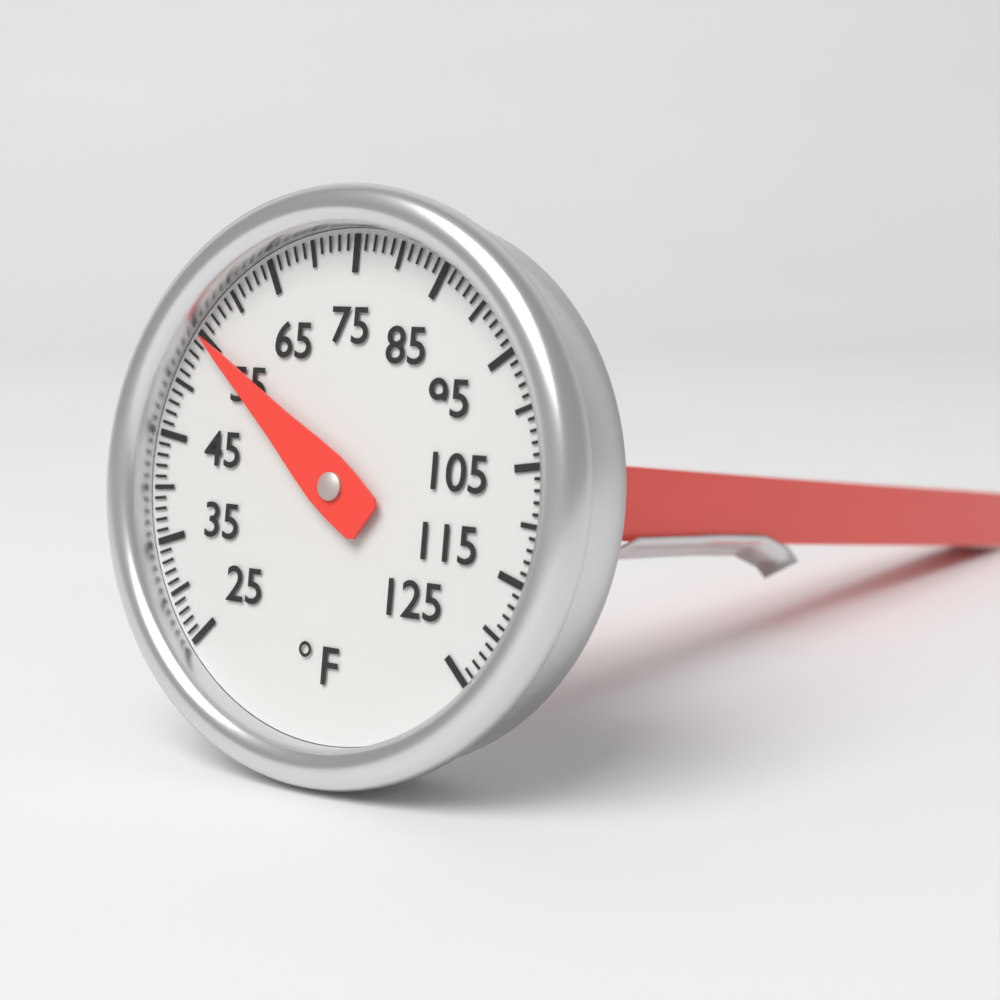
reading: 55 °F
